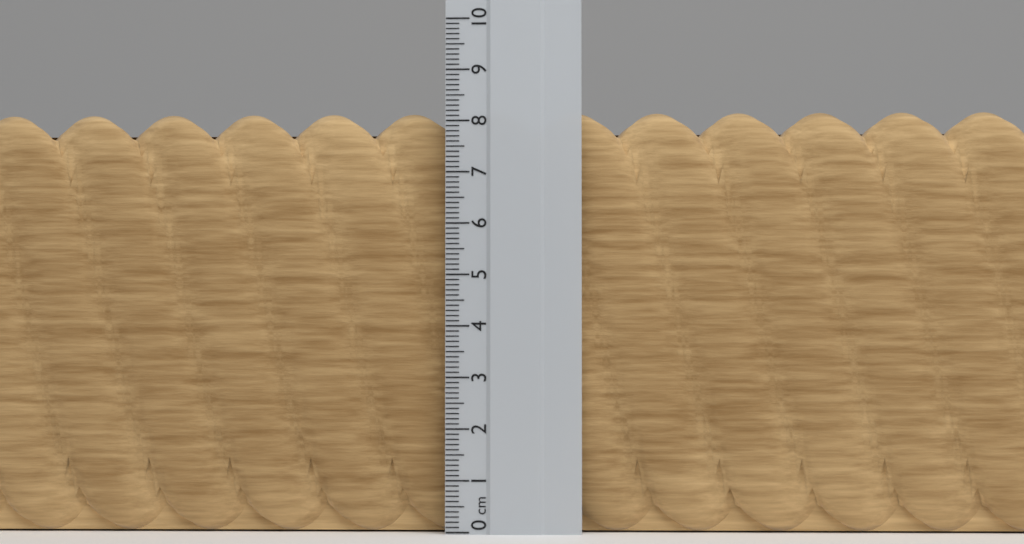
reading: 8.2 cm
